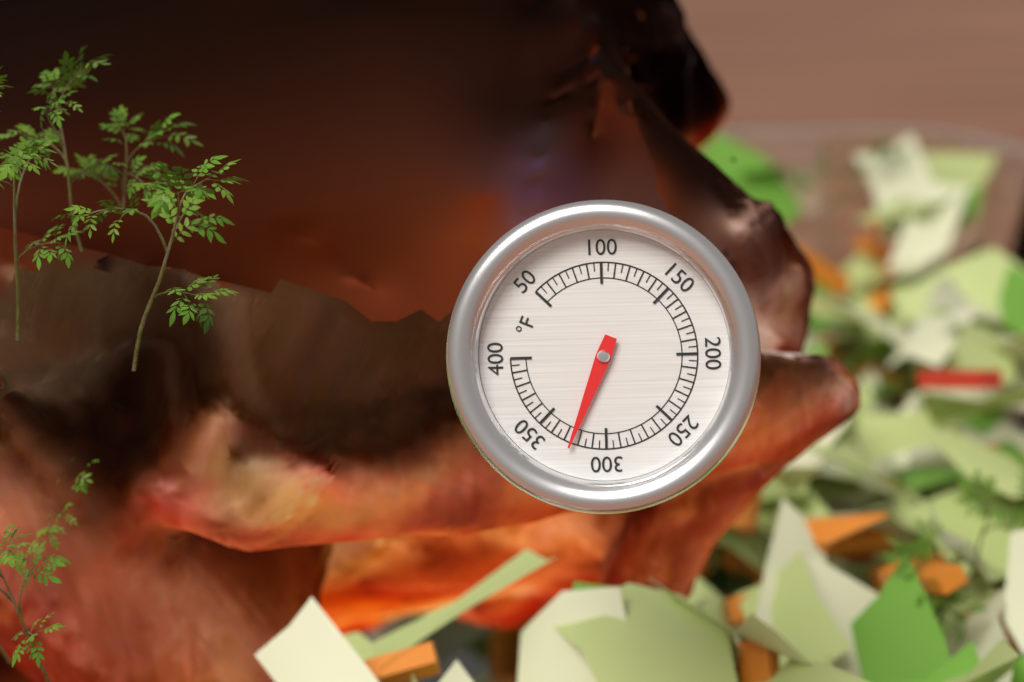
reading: 325 °F
